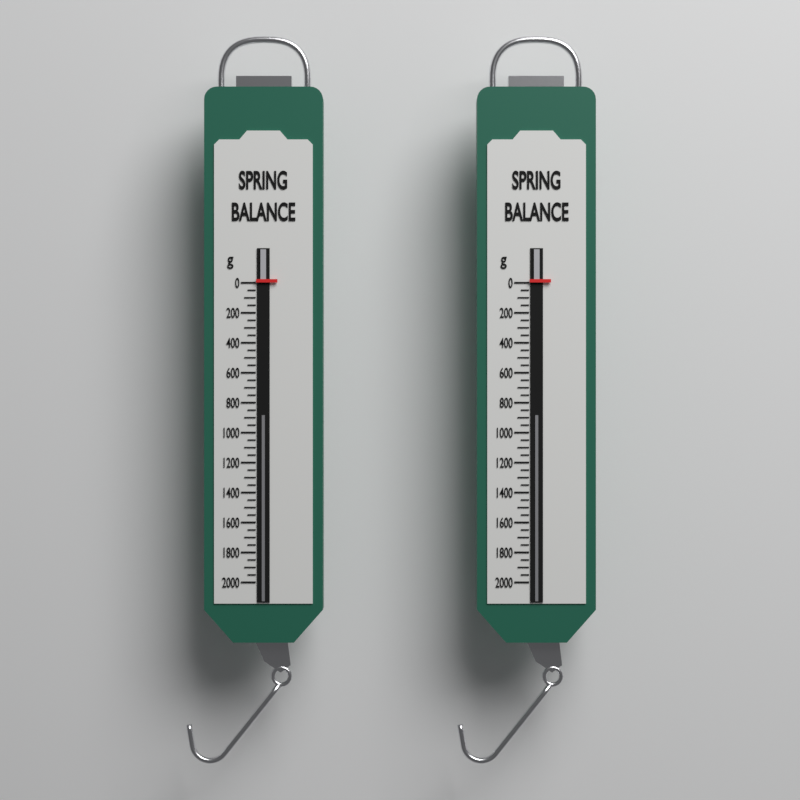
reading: 0 g
